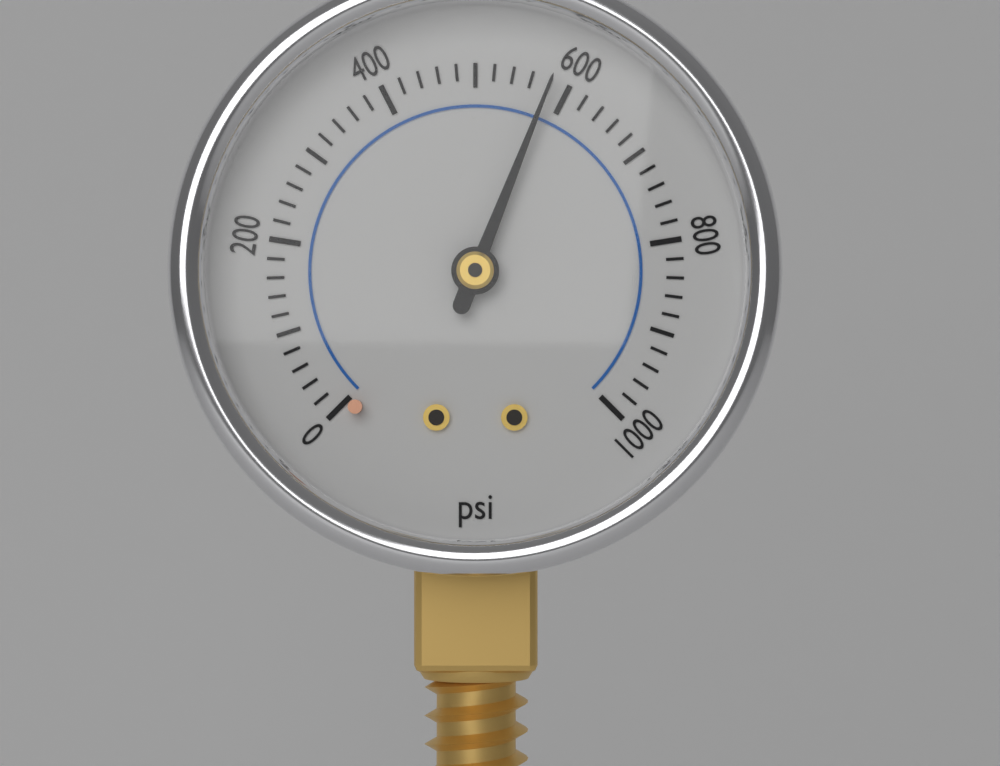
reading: 580 psi
